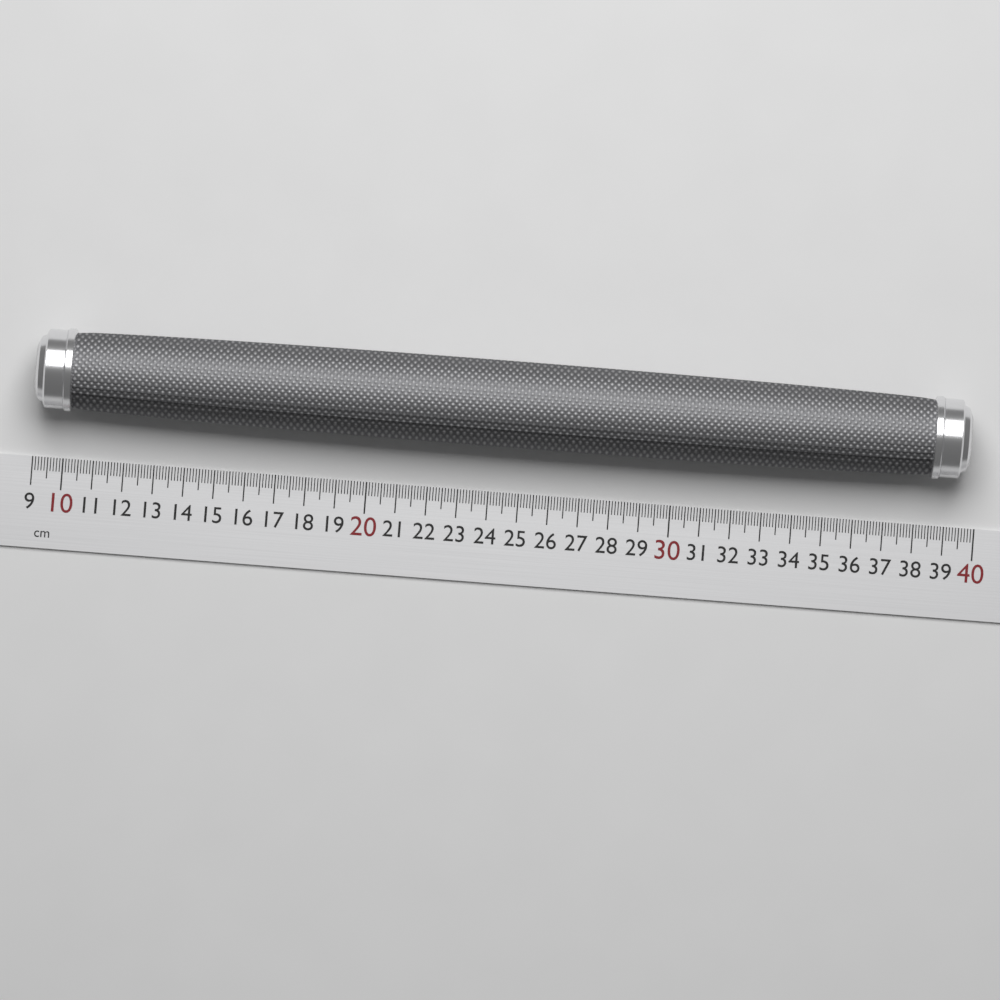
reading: 39.6 cm
